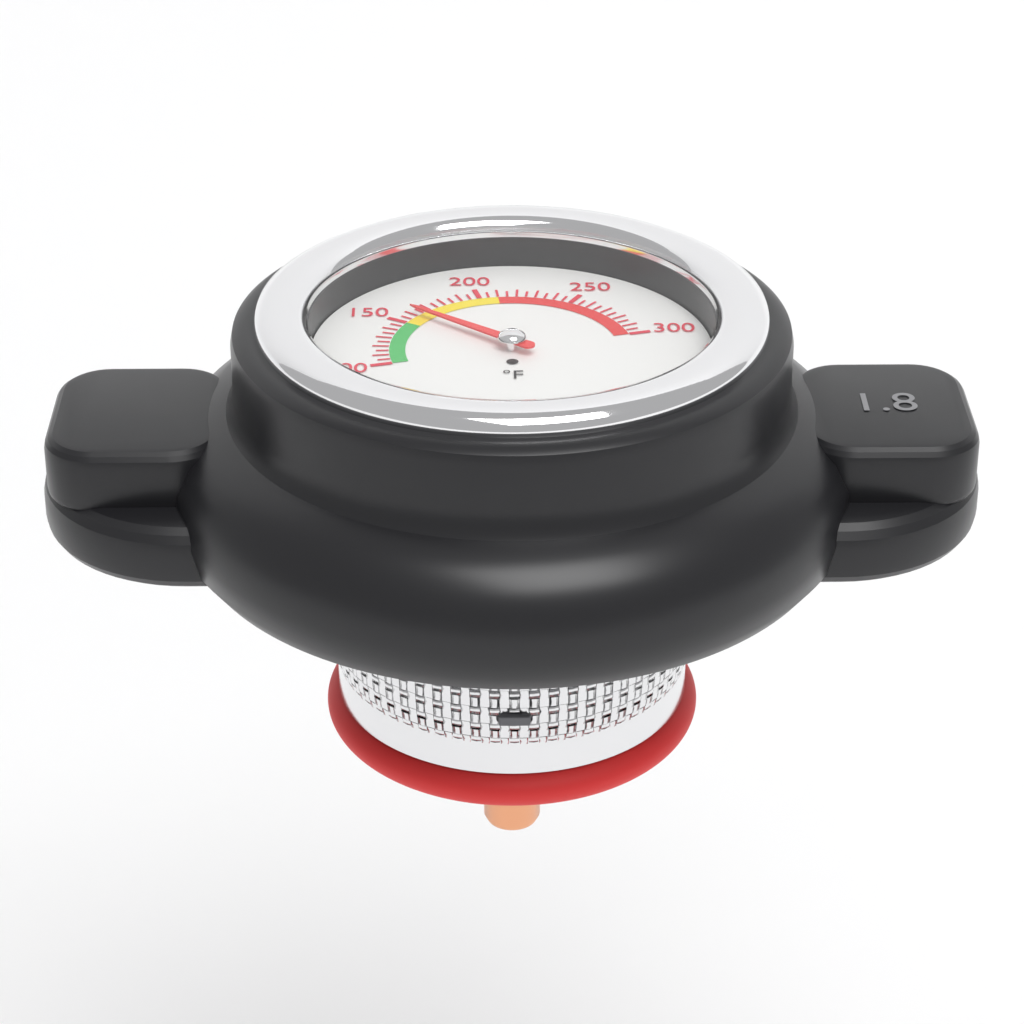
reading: 160 °F
